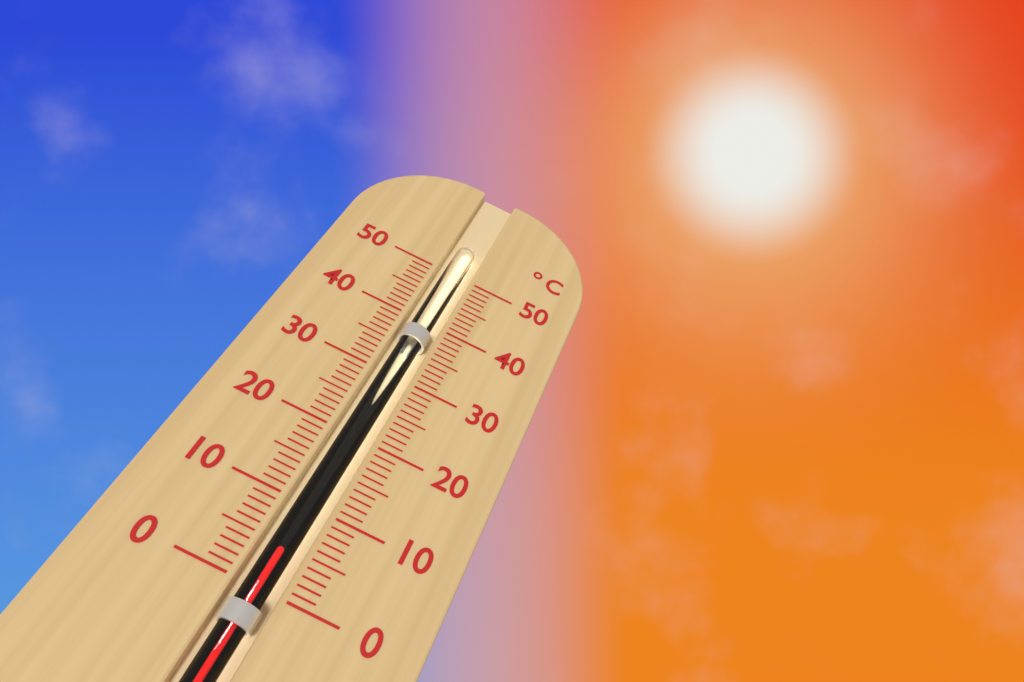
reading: 5 °C
